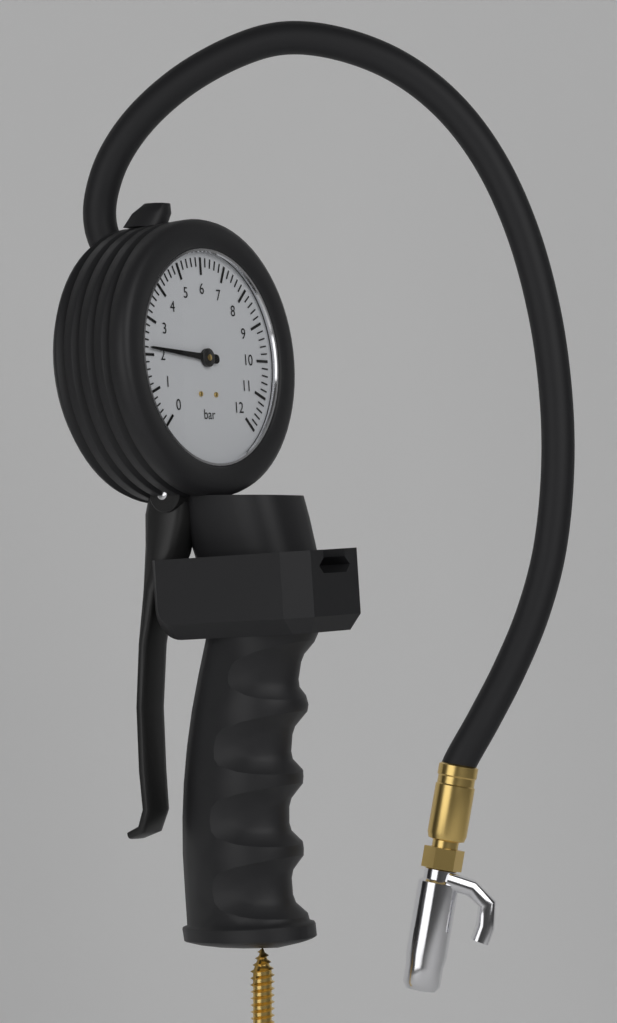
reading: 2.2 bar
